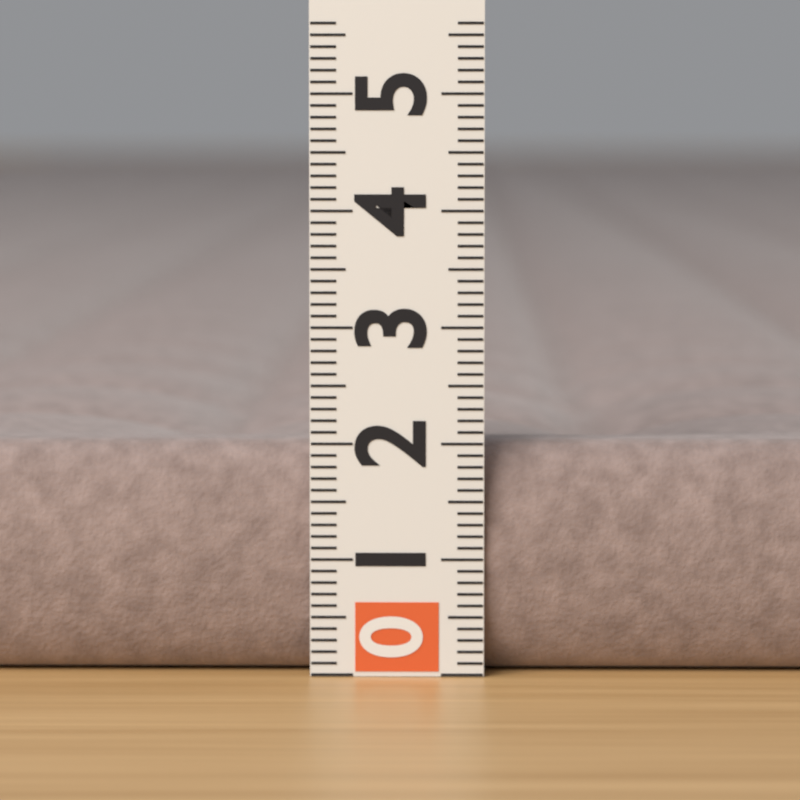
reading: 2.0 (no unit)
